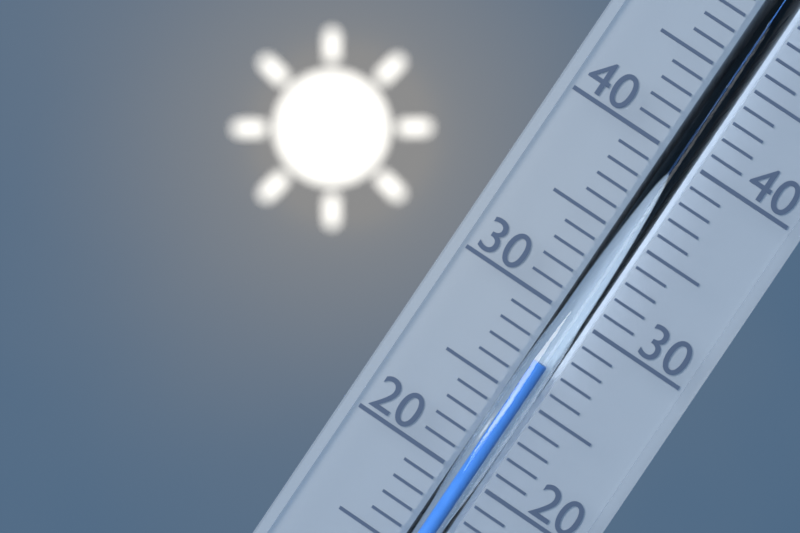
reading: 27 °C
